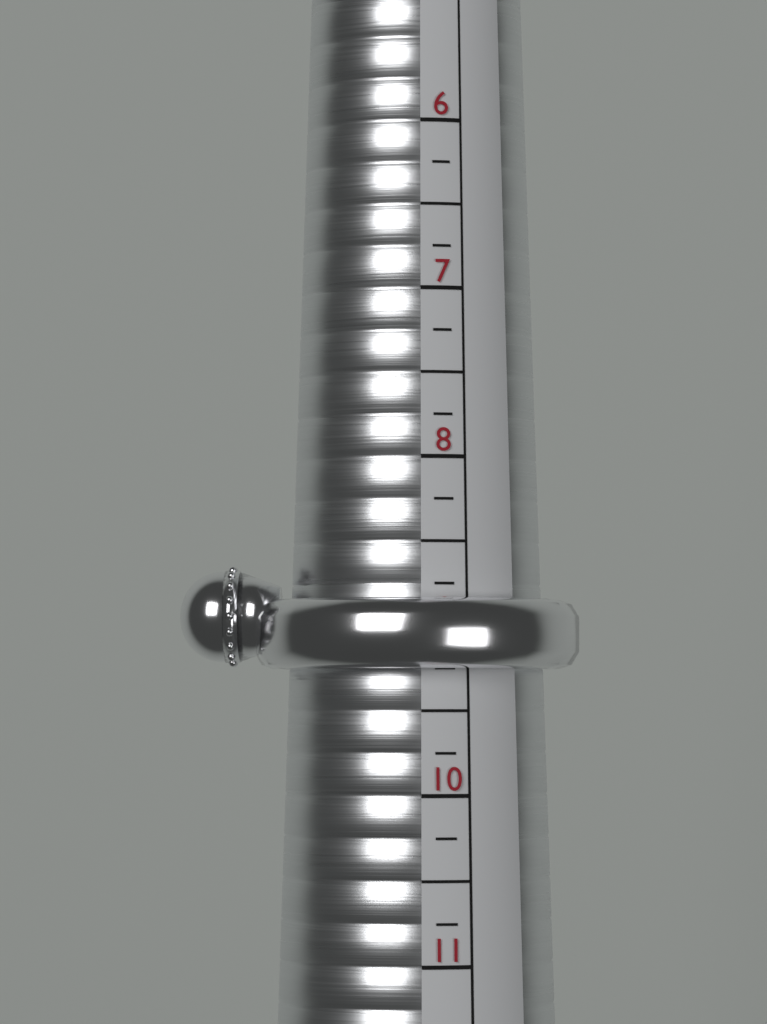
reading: 9.25 (no unit)
